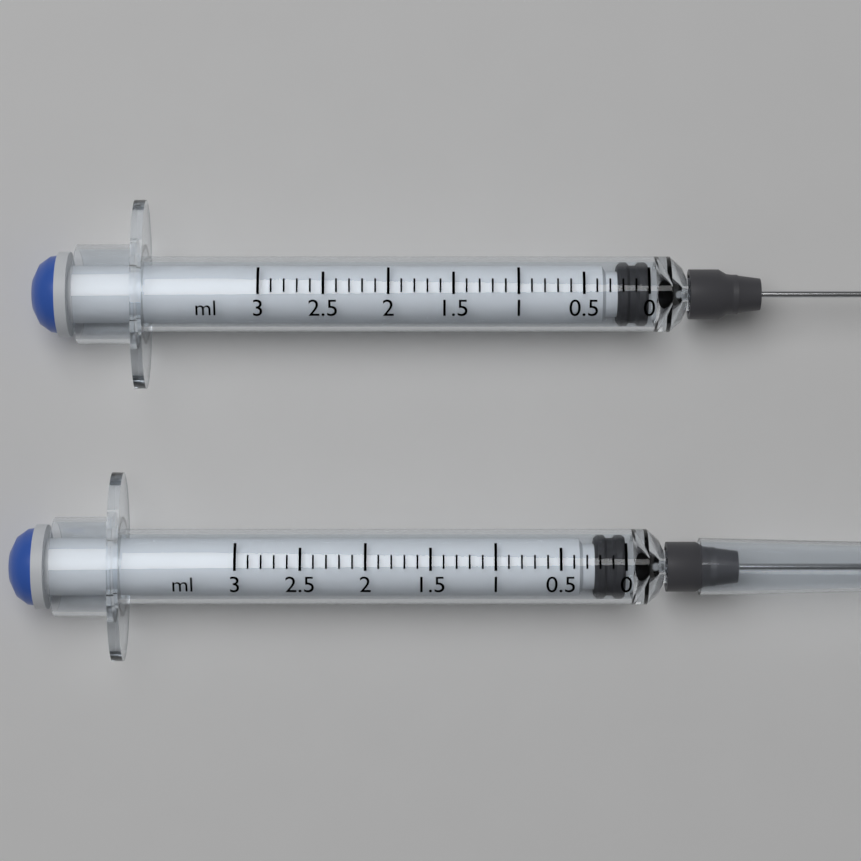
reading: 0.0 ml
